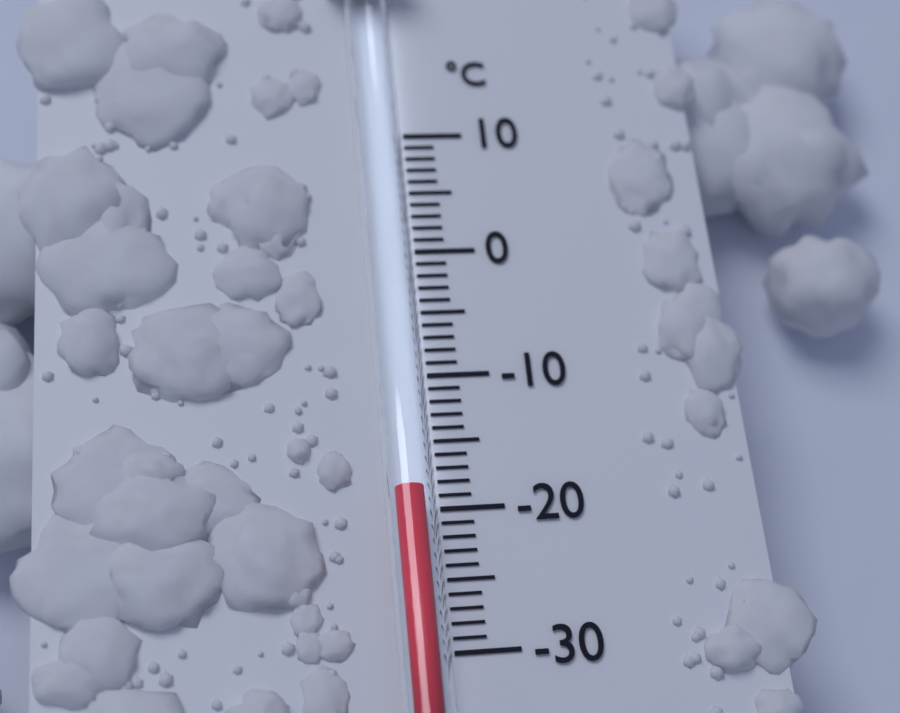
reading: -19 °C
